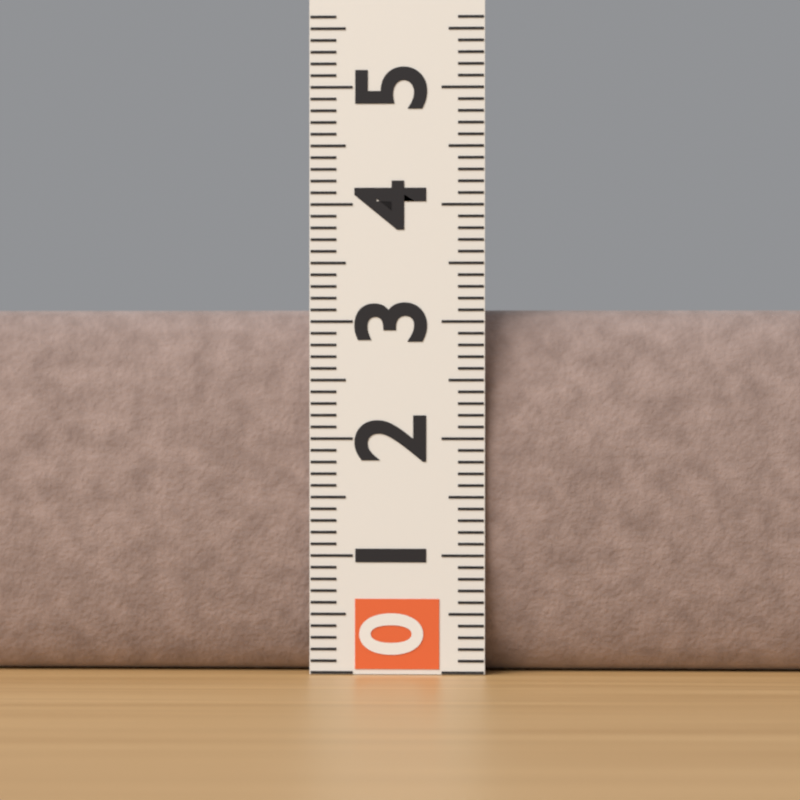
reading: 3.1 (no unit)
